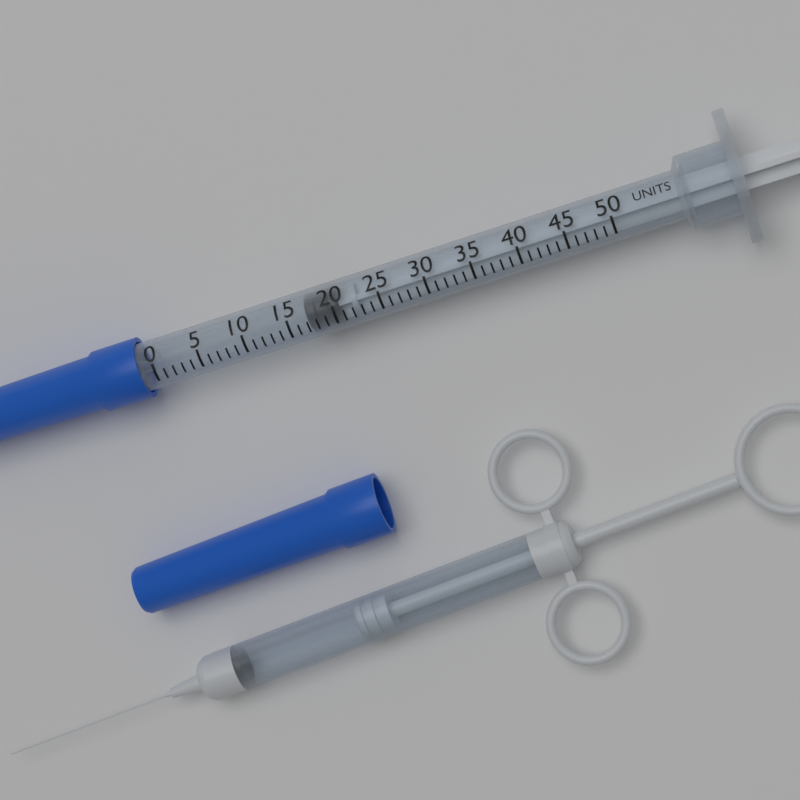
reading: 17 units
